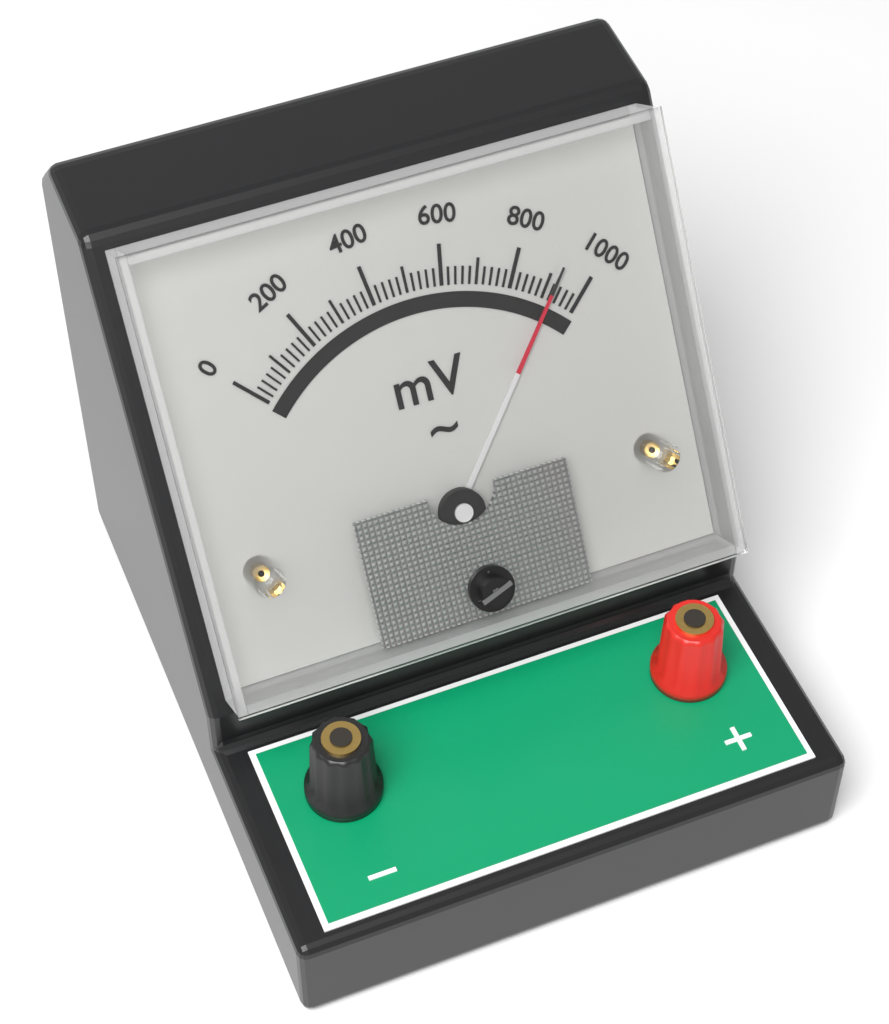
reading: 920 mV
